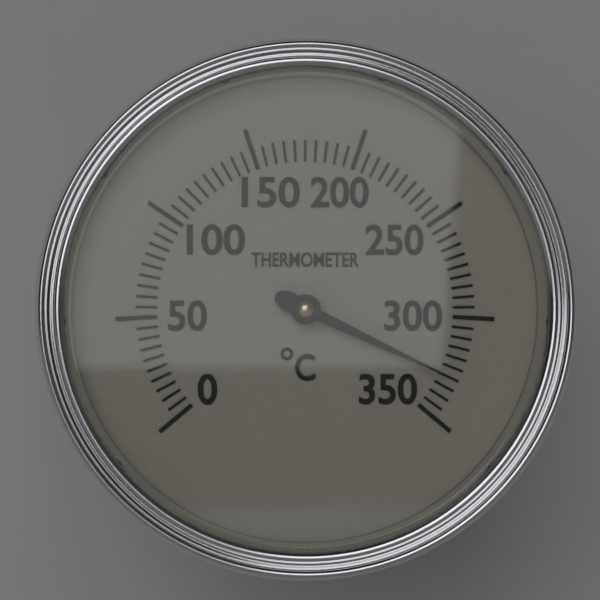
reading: 330 °C
